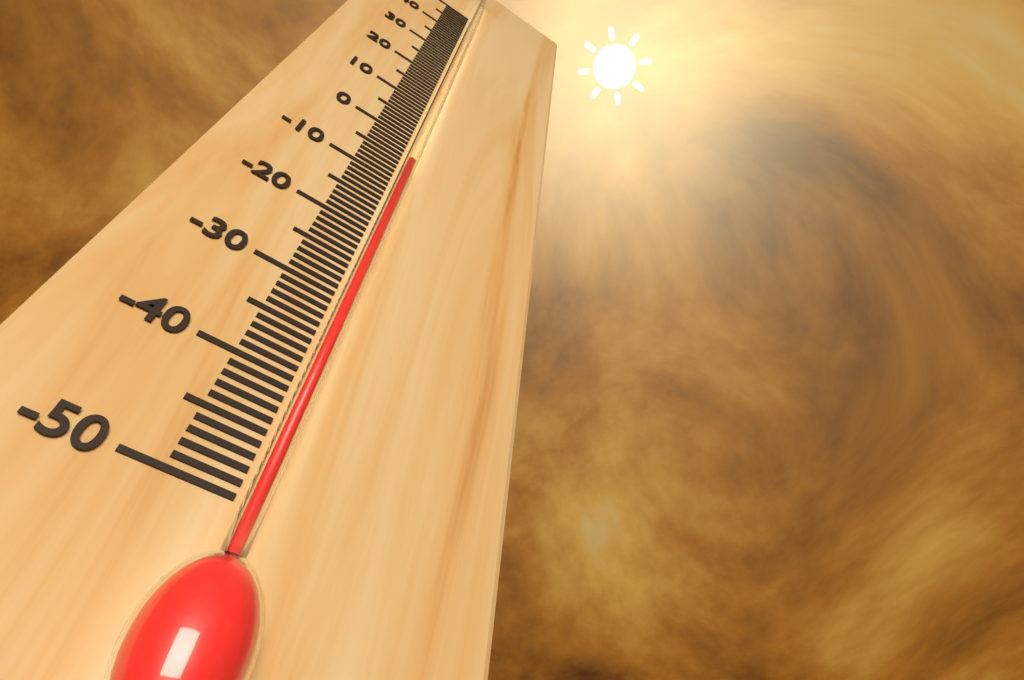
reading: -6 °C
